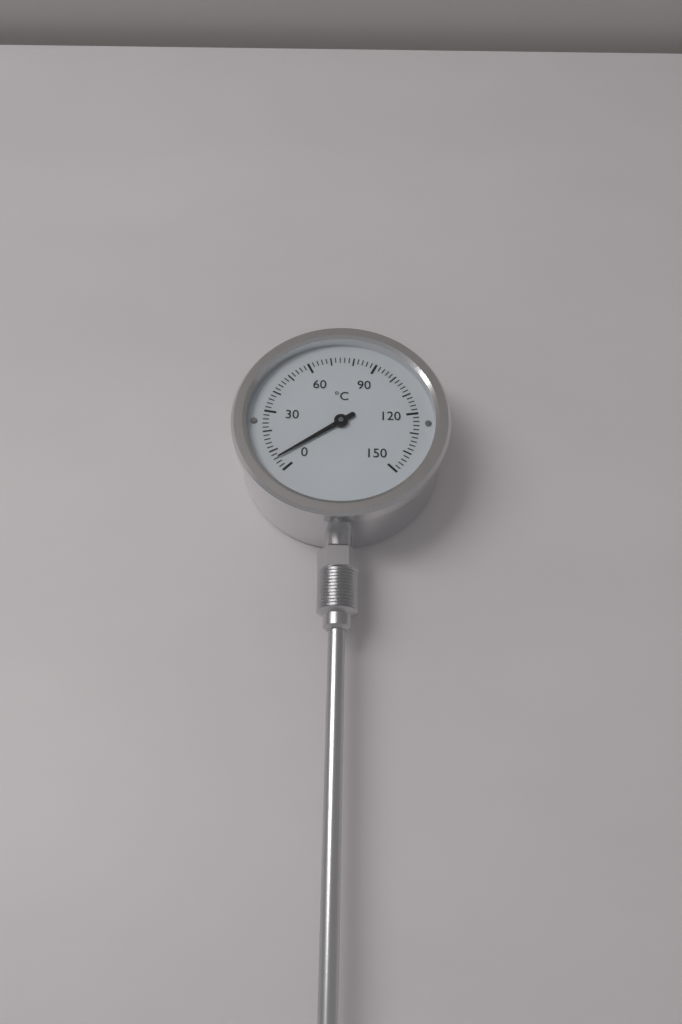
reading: 6 °C
